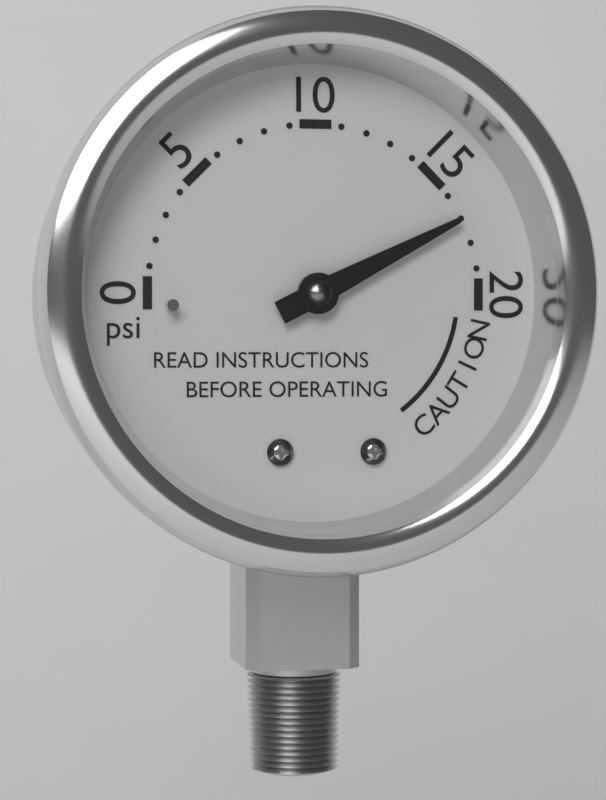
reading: 17 psi
